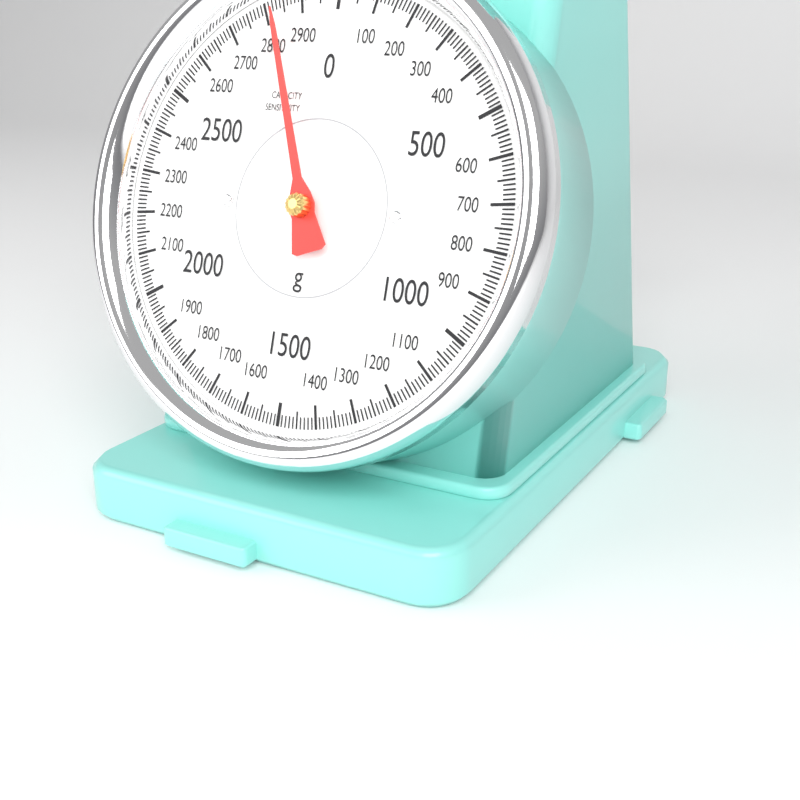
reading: 2830 g
